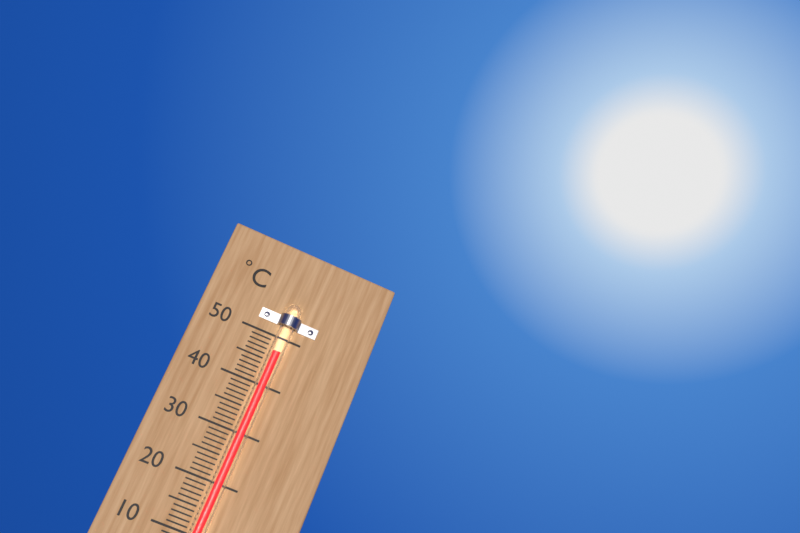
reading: 47 °C
